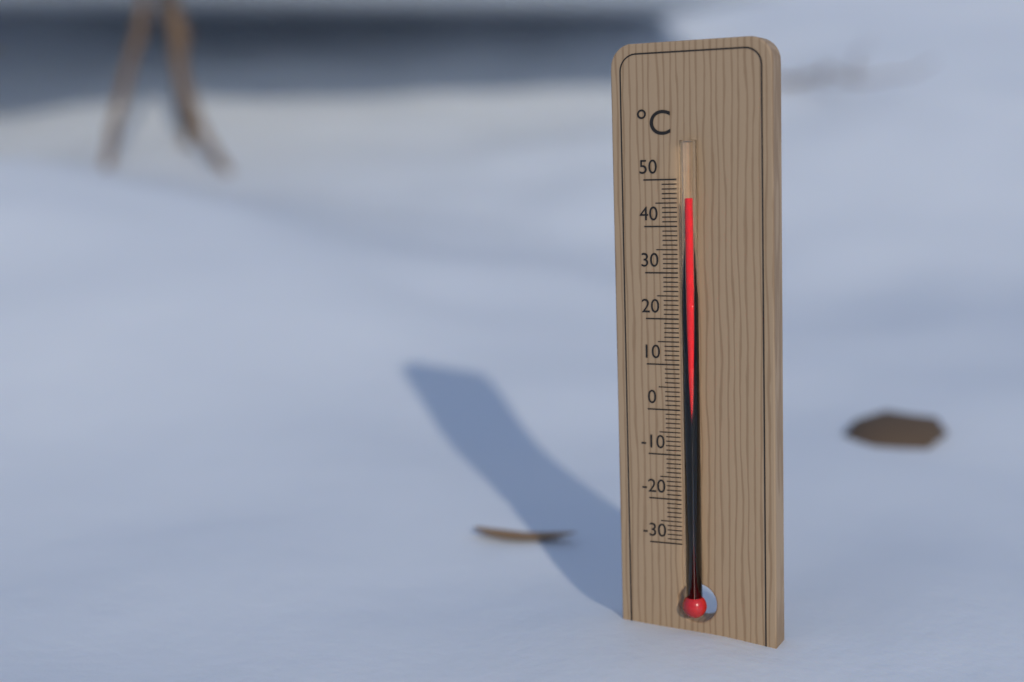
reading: 46 °C
